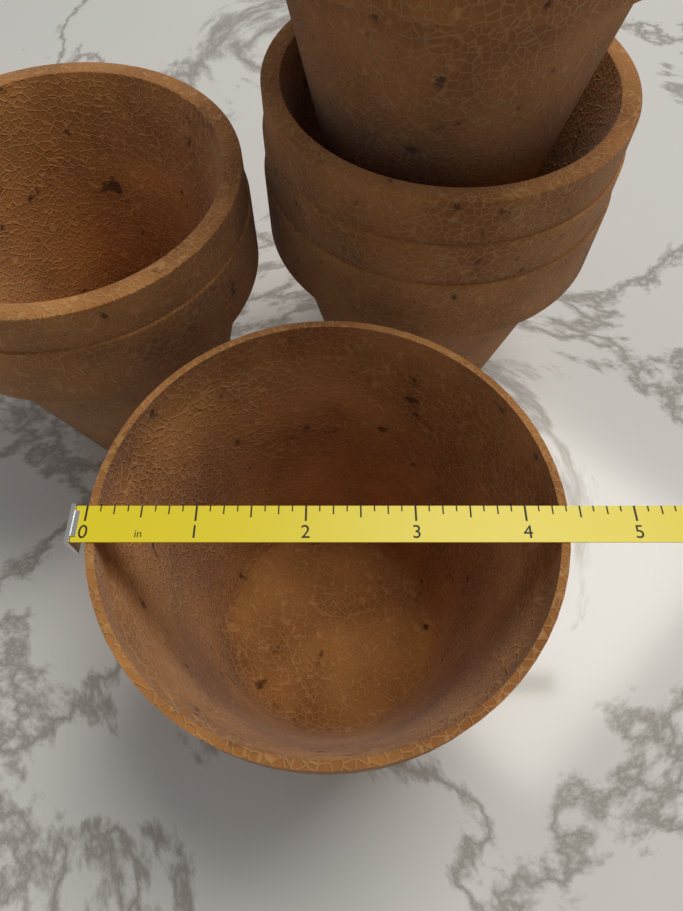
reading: 4.400 in
